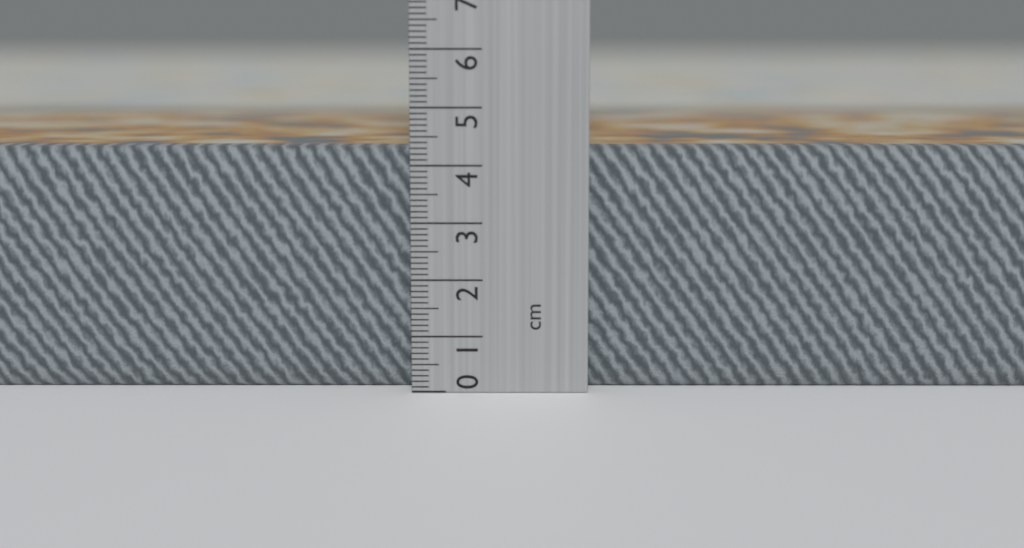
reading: 4.3 cm
